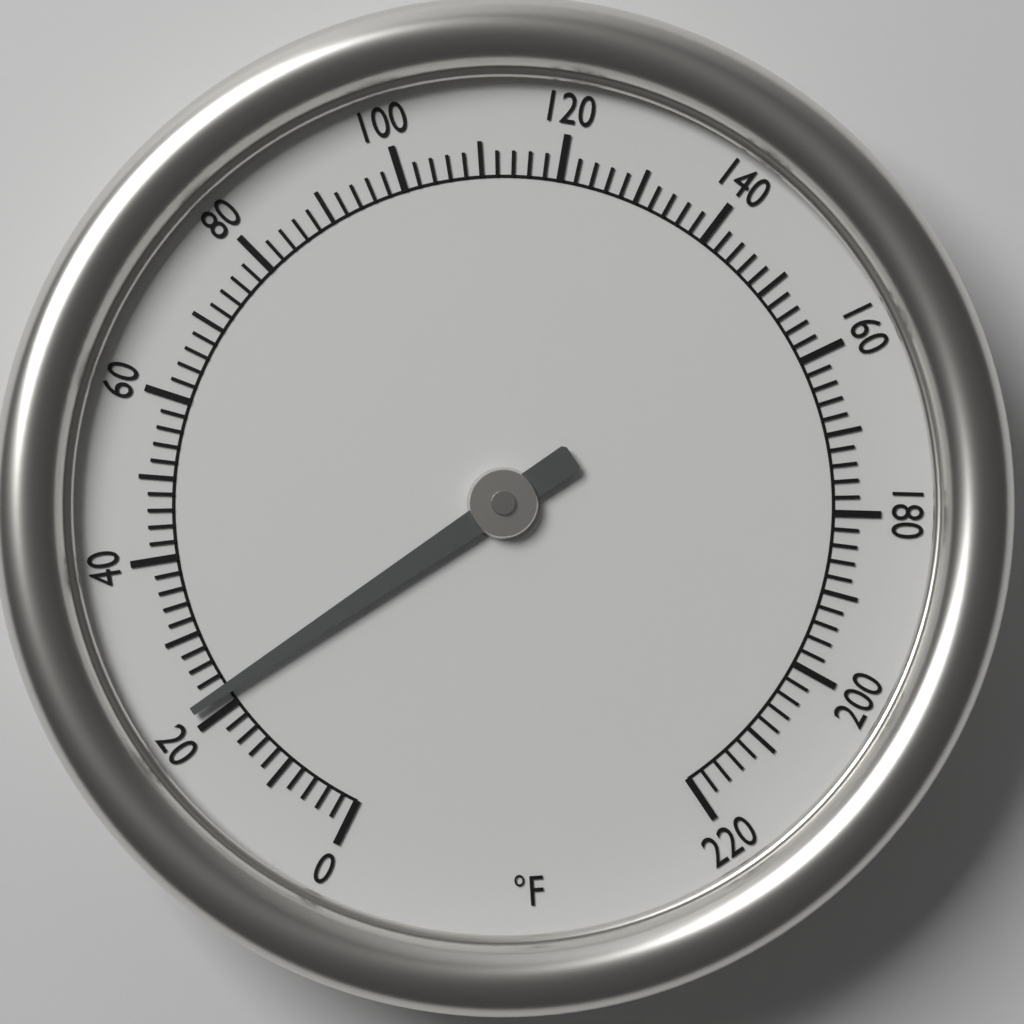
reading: 22 °F
